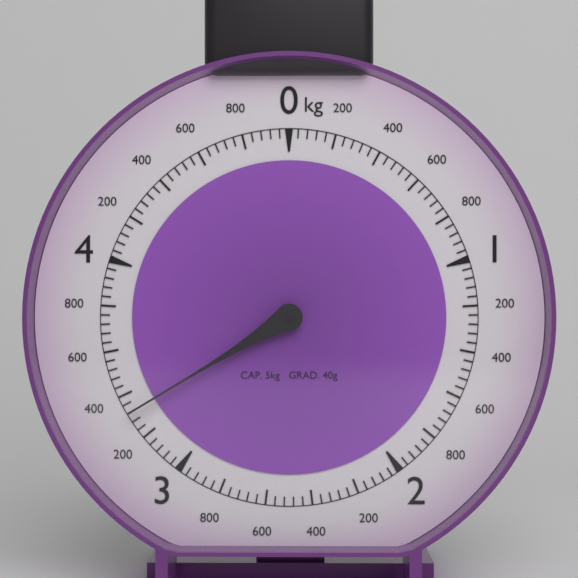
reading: 3.32 kg
